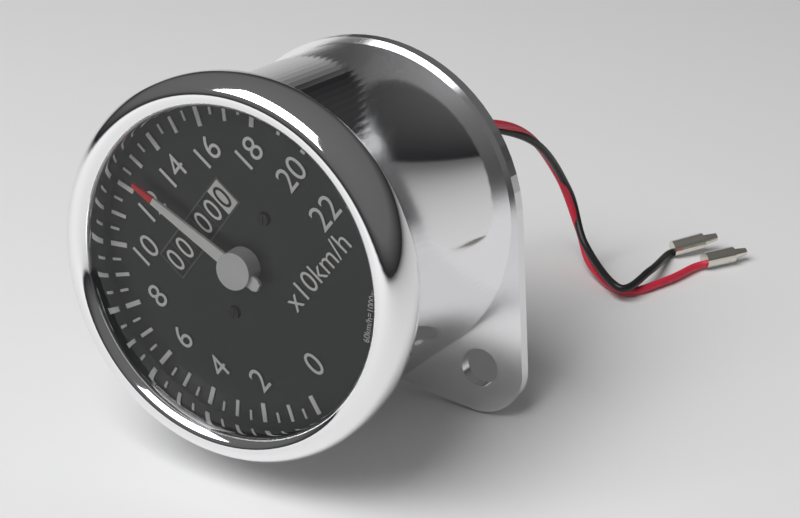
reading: 125 km/h
